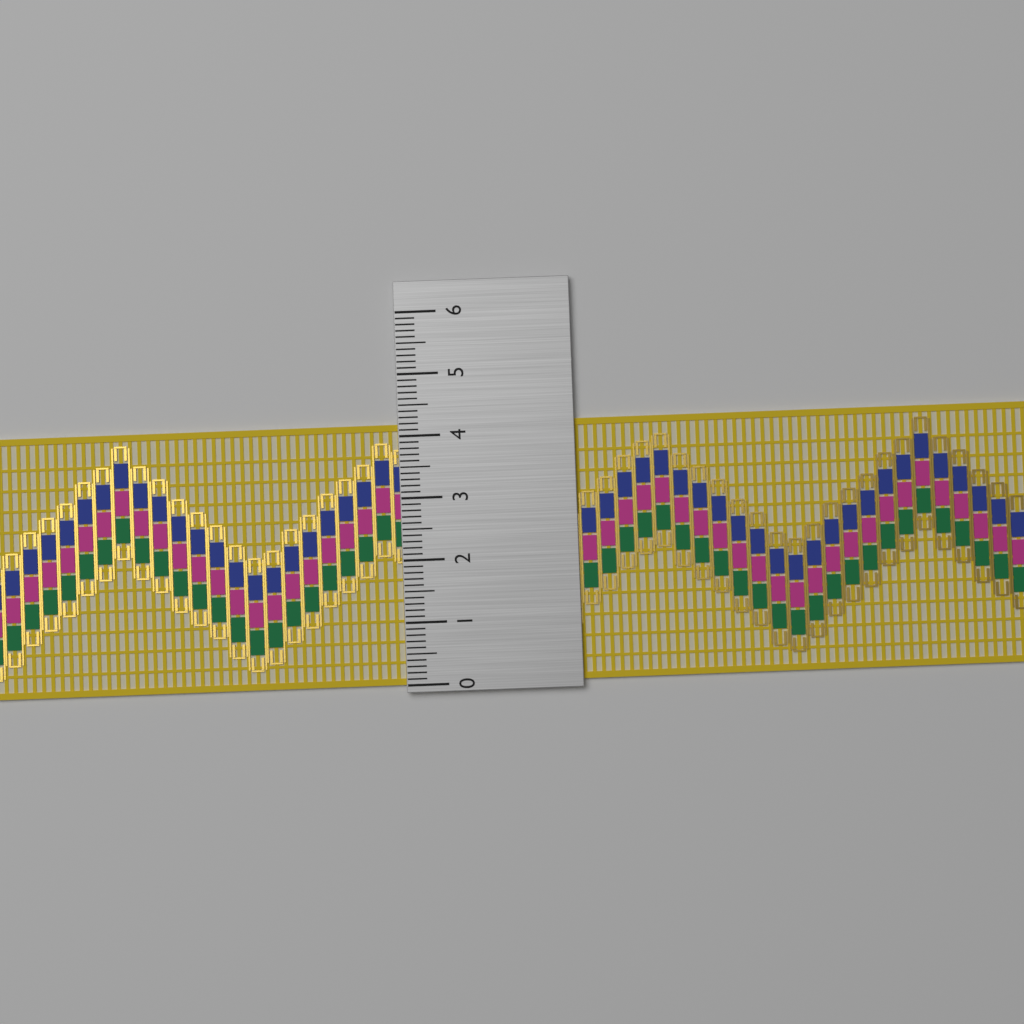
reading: 4.2 (no unit)
